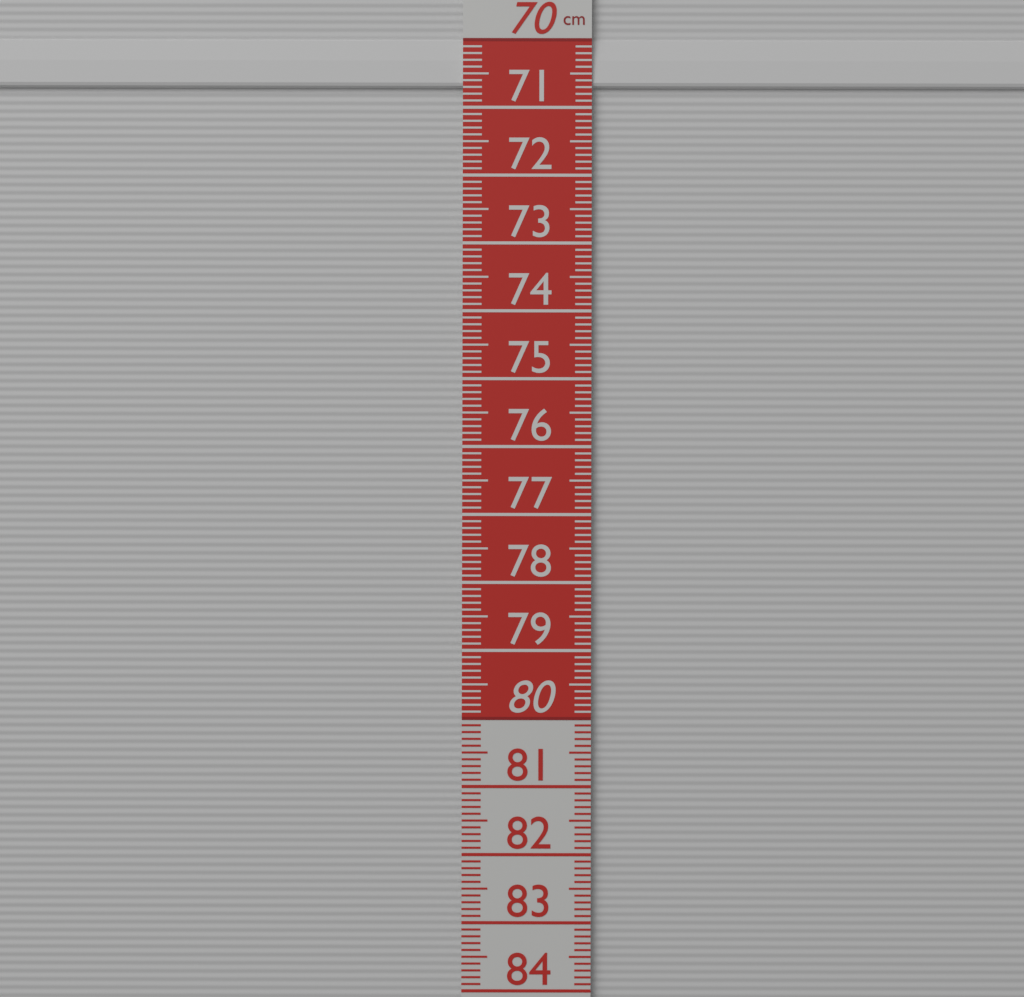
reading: 70.7 cm
